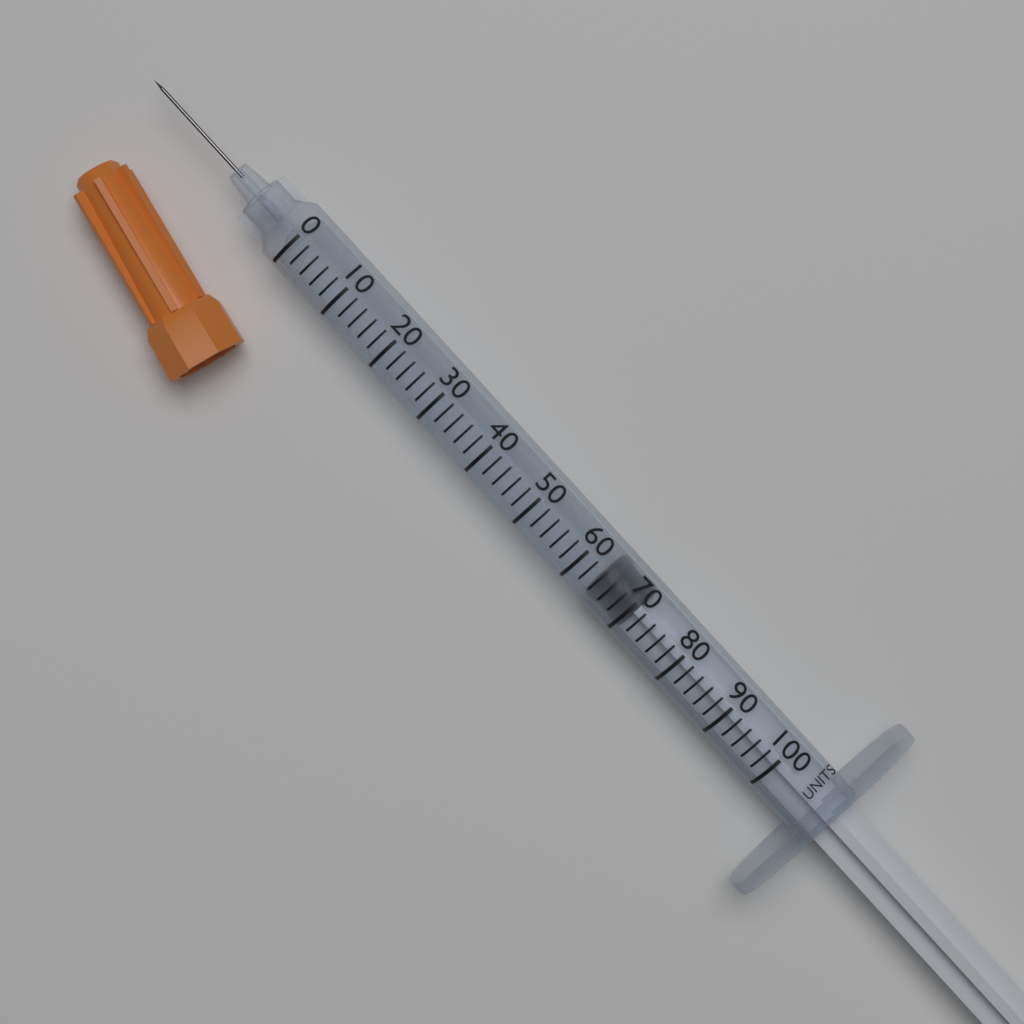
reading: 64 units
